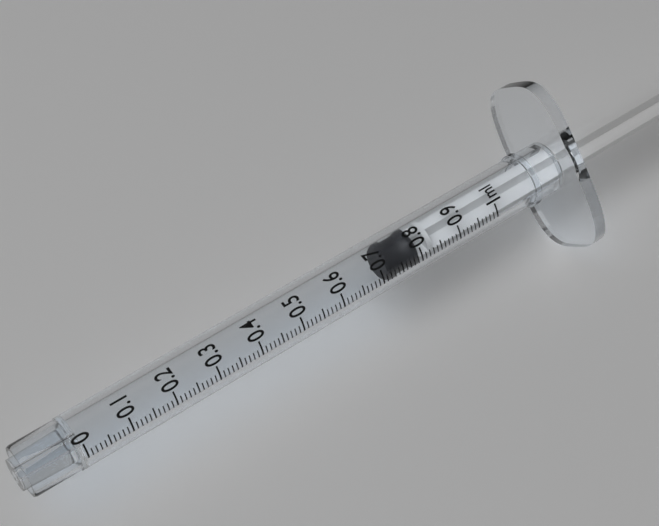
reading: 0.72 ml
